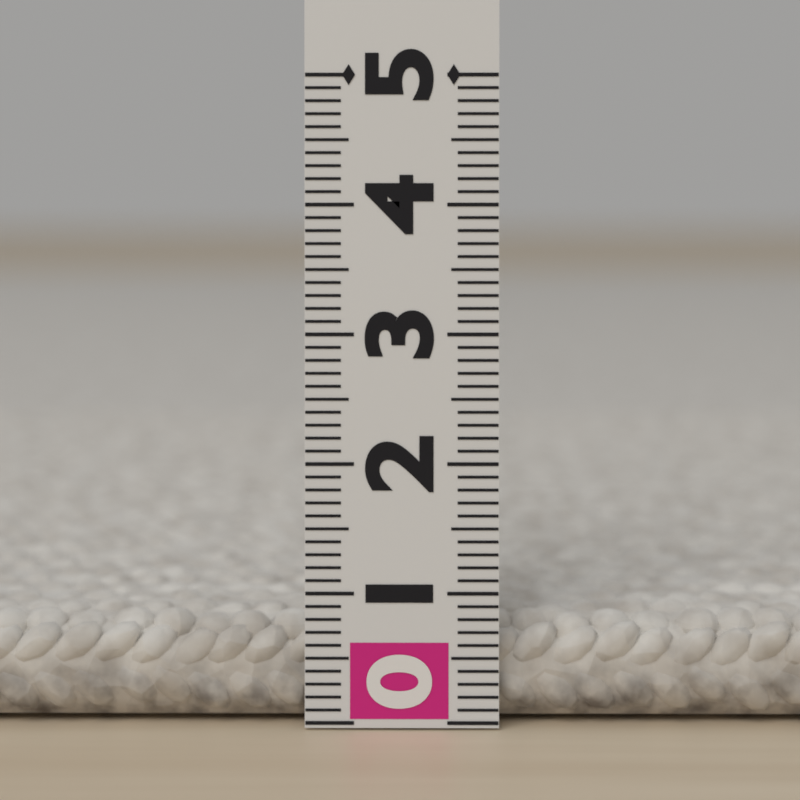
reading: 0.8 (no unit)
